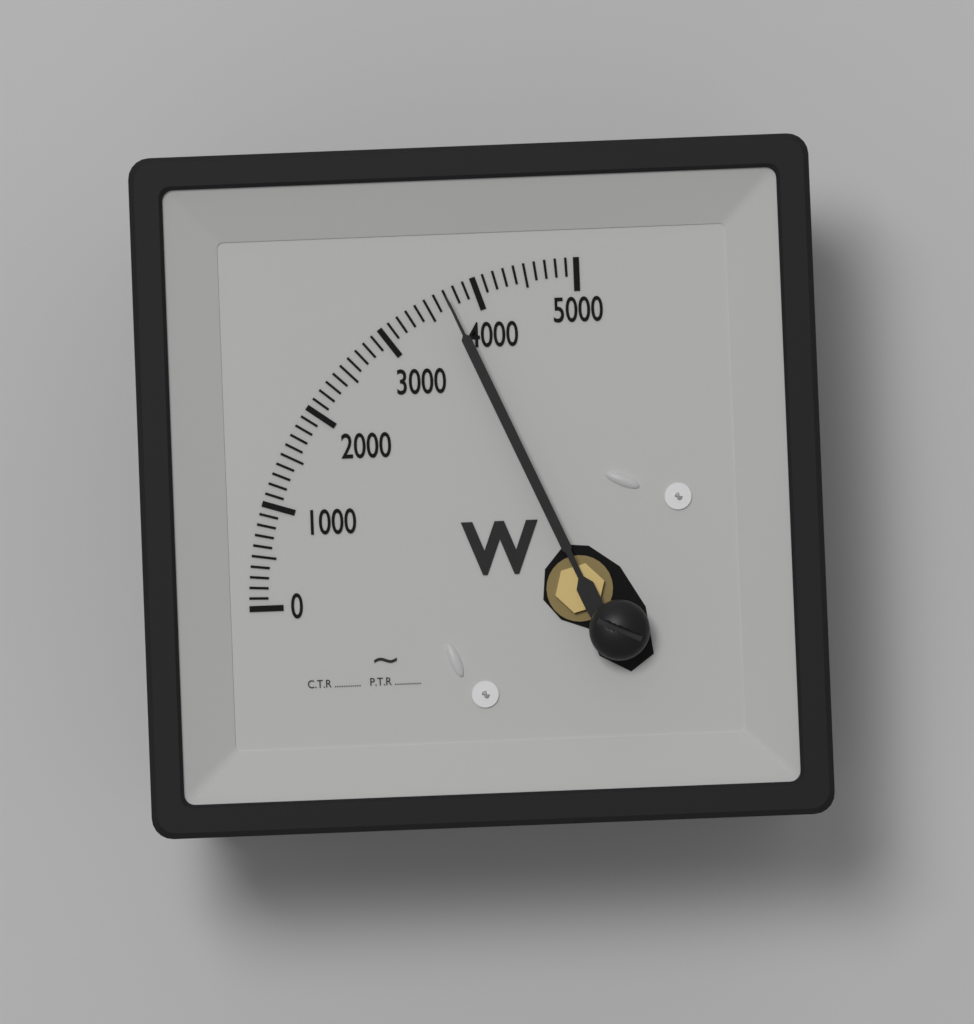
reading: 3700 W
